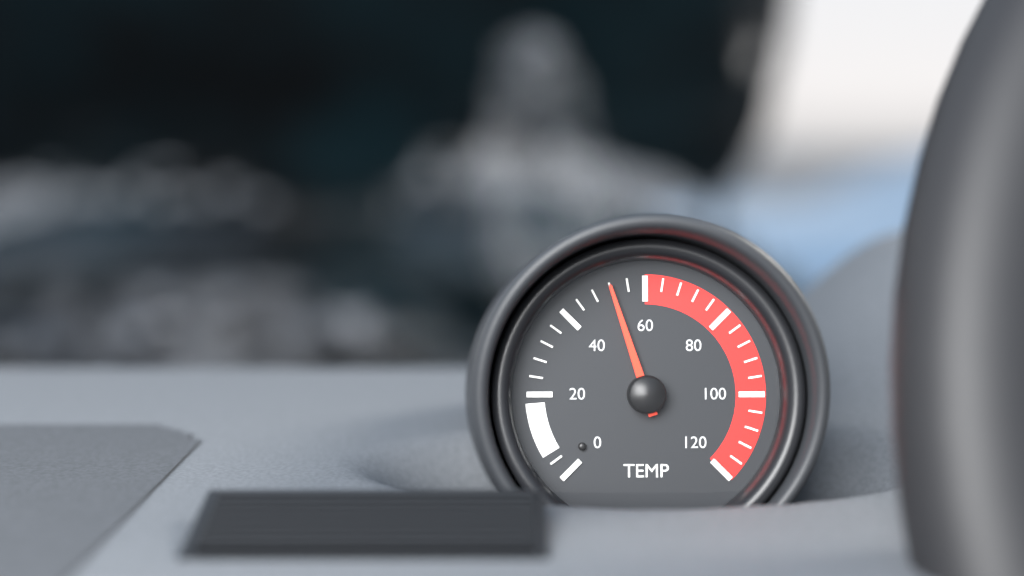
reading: 52 (no unit)
